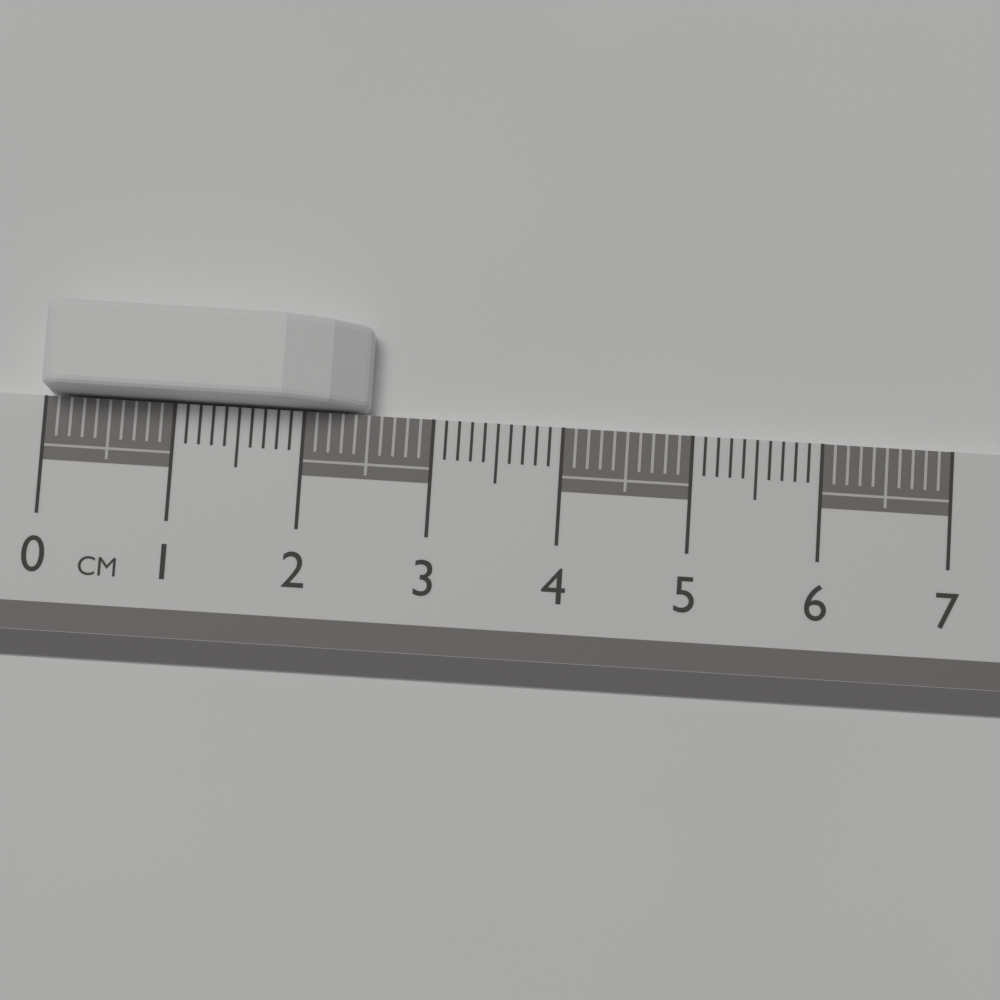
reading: 2.5 cm
